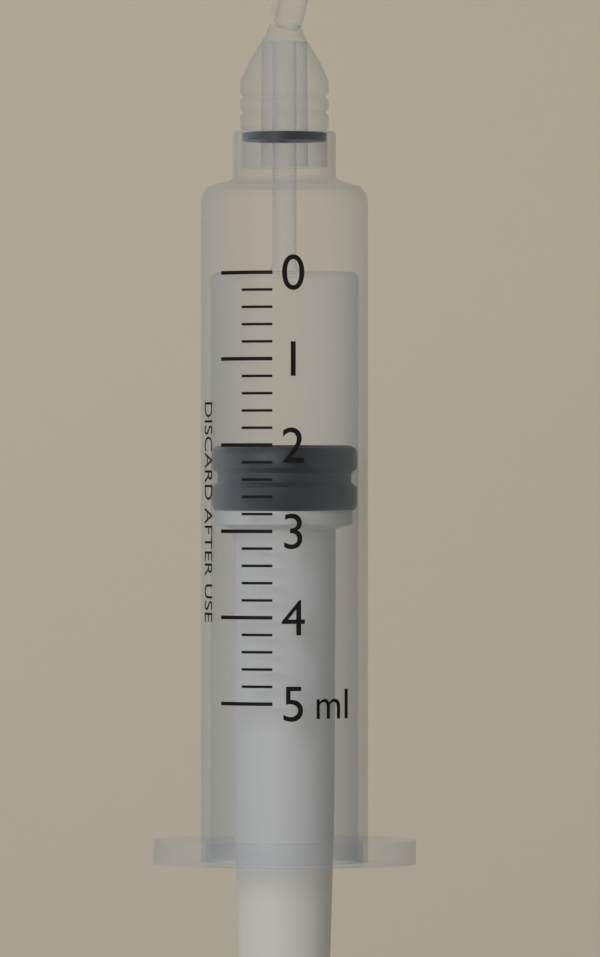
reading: 2.0 ml
